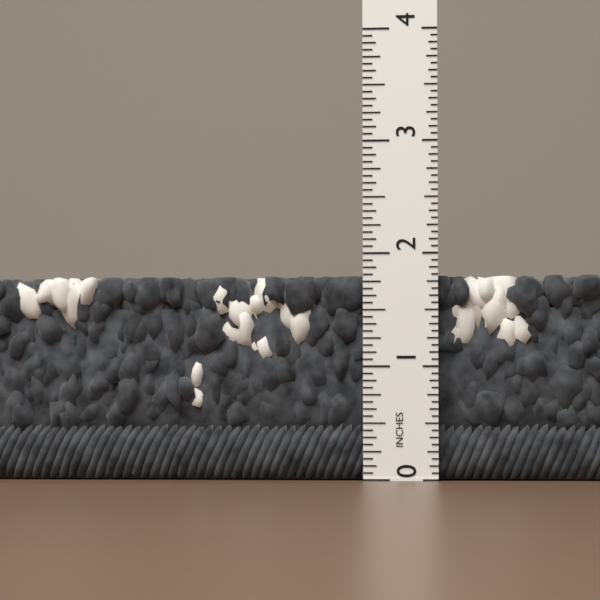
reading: 1.8125 in
